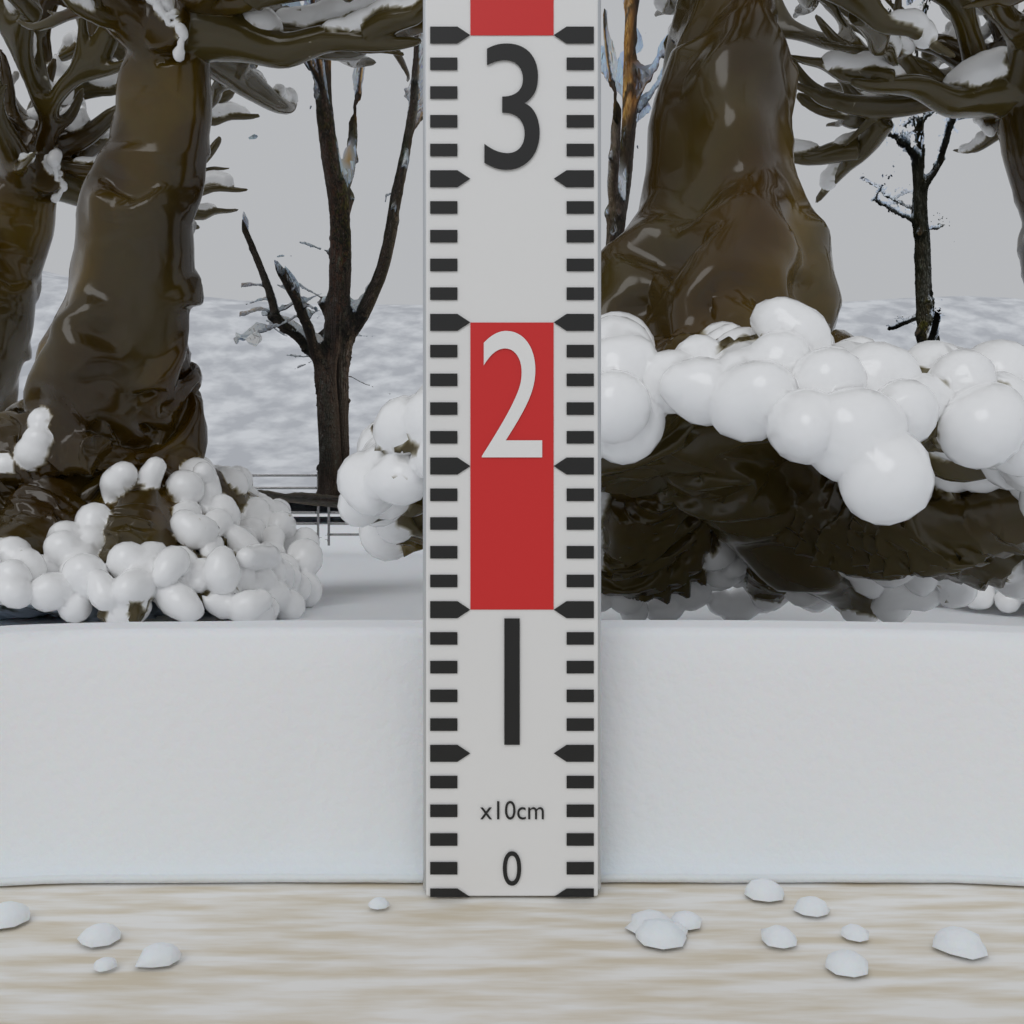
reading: 9 cm
